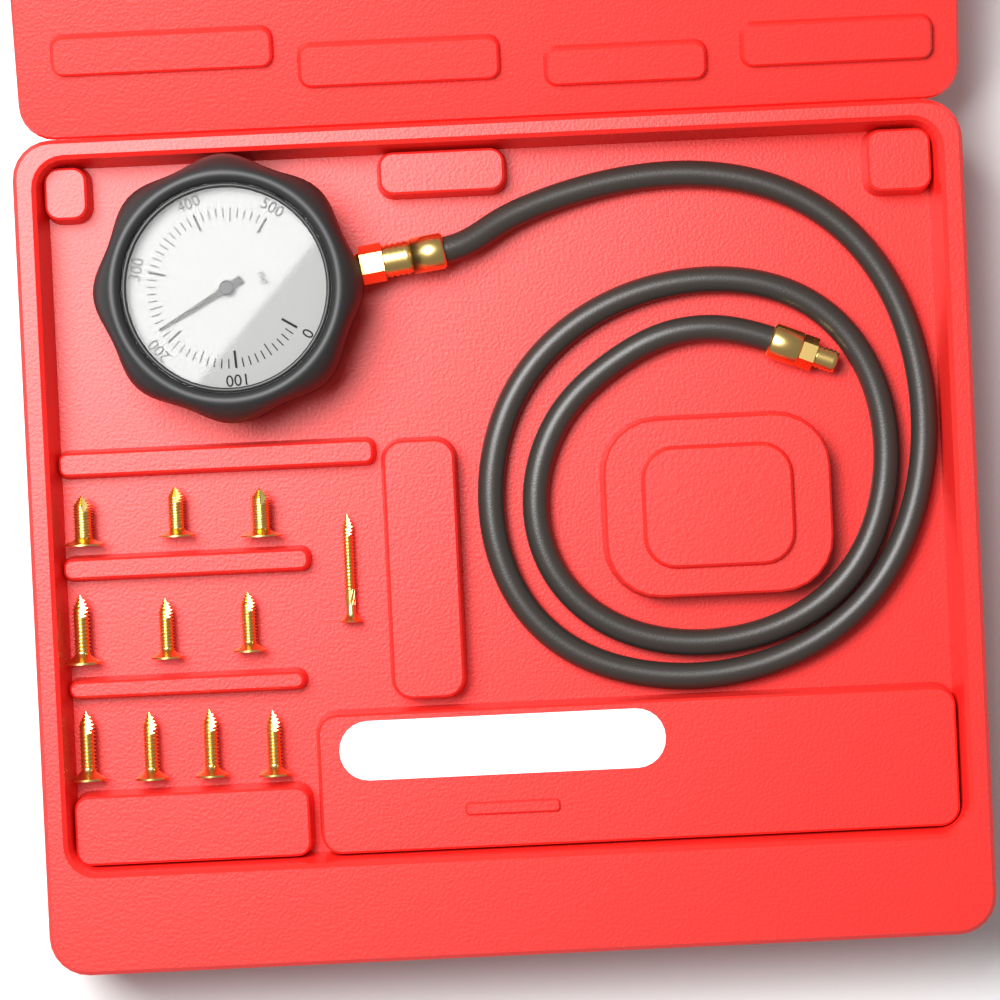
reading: 220 psi
